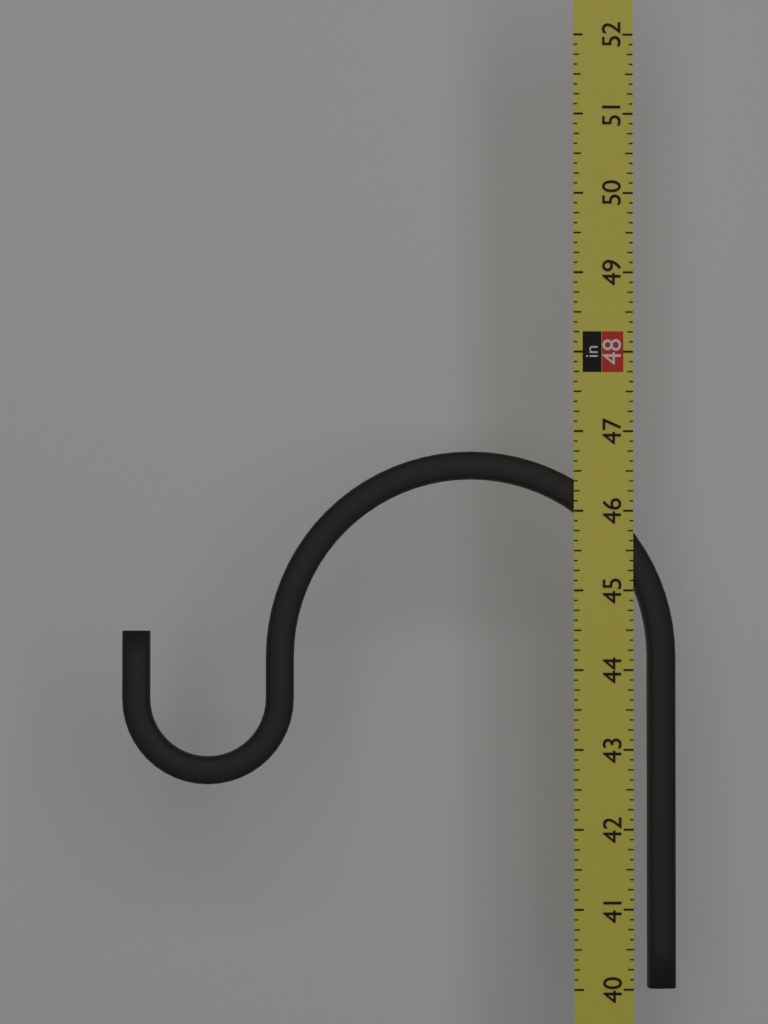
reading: 46.750 in
